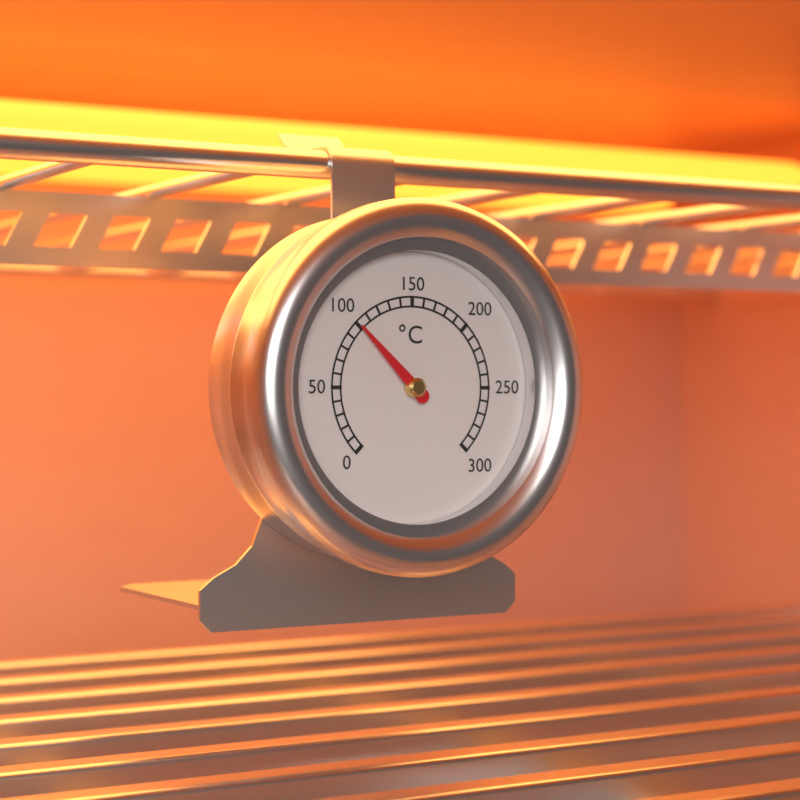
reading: 100 °C
